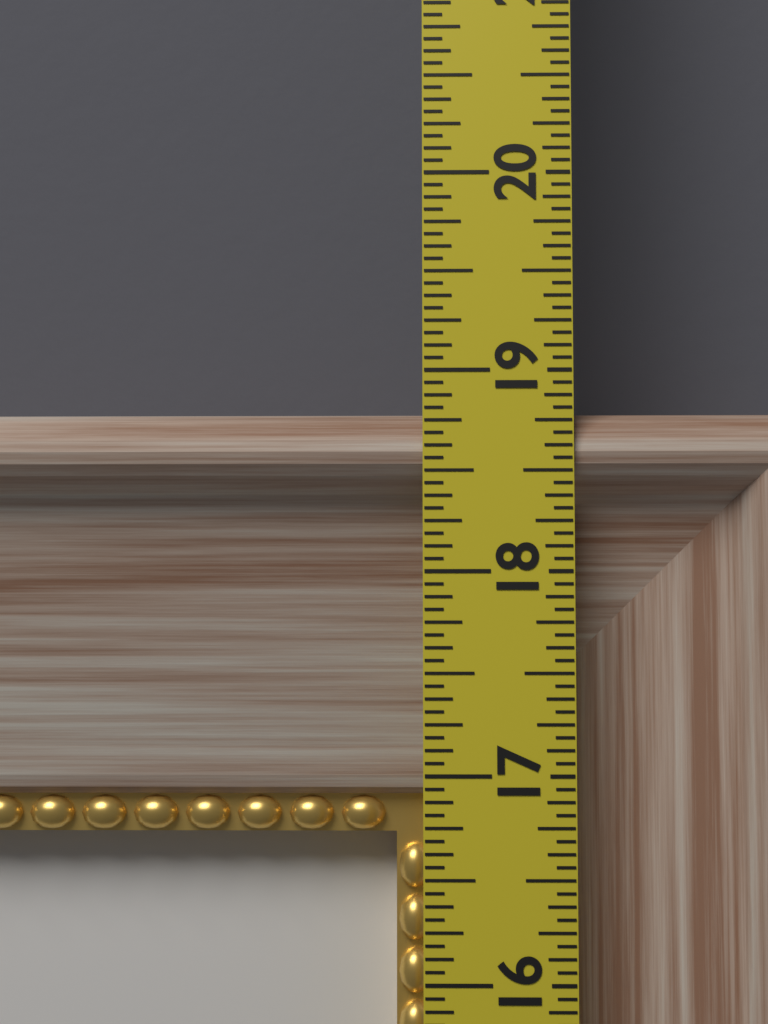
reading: 18.8125 in
